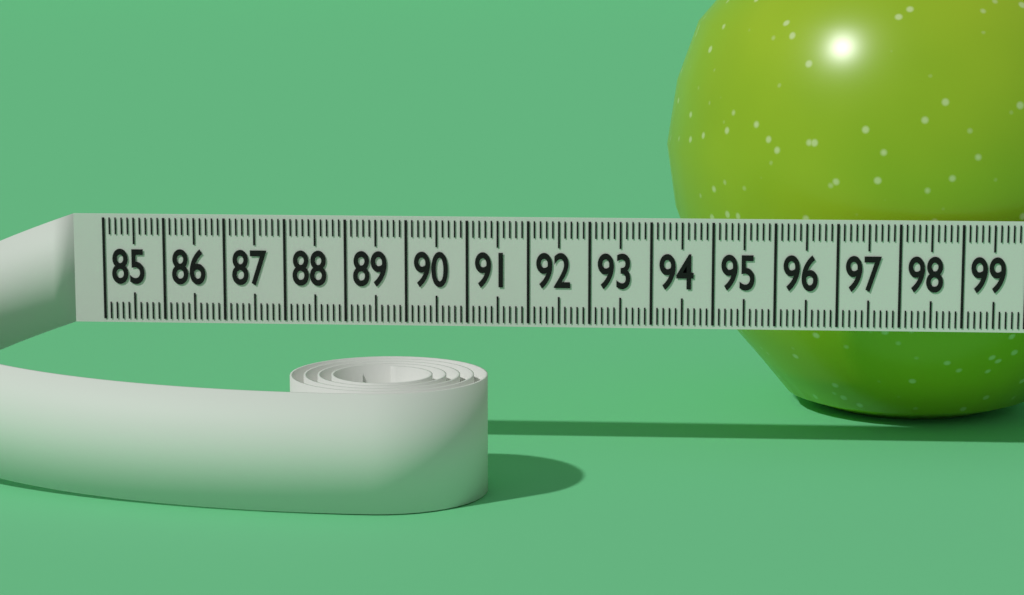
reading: 94.2 (no unit)
